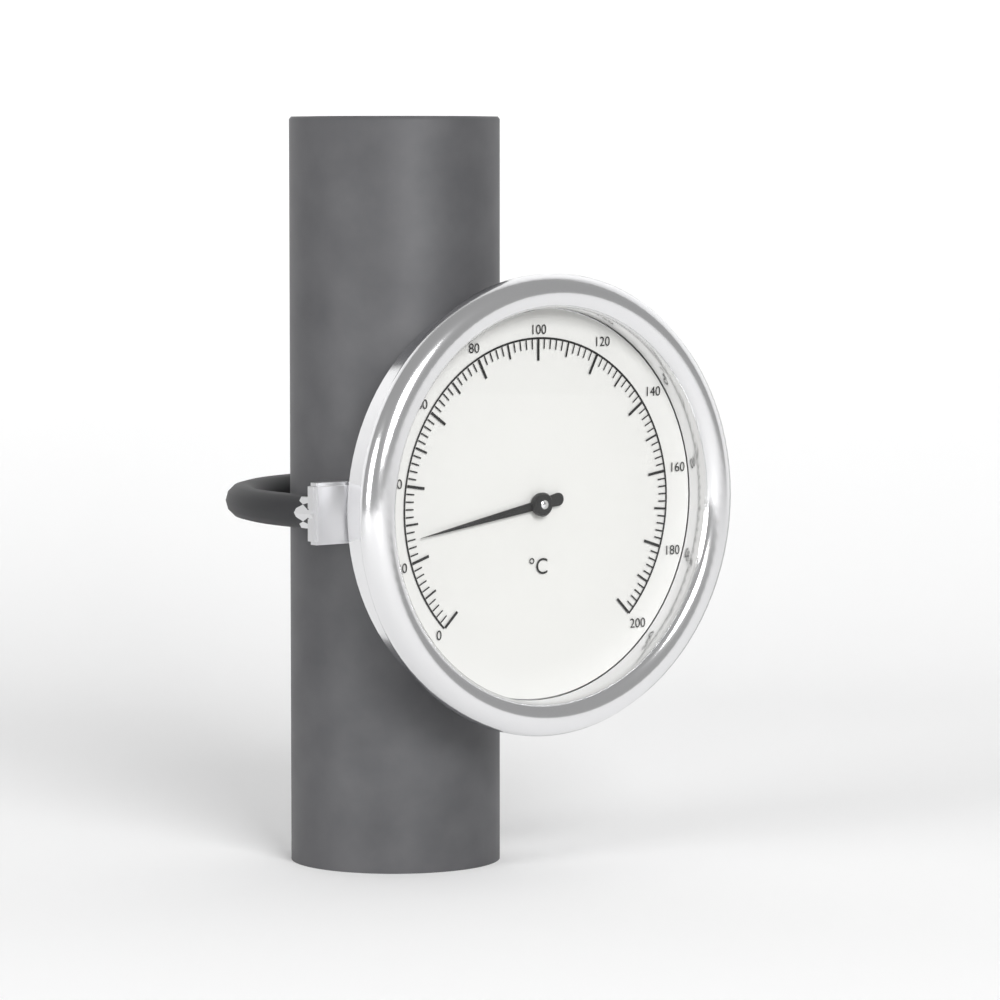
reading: 26 °C
